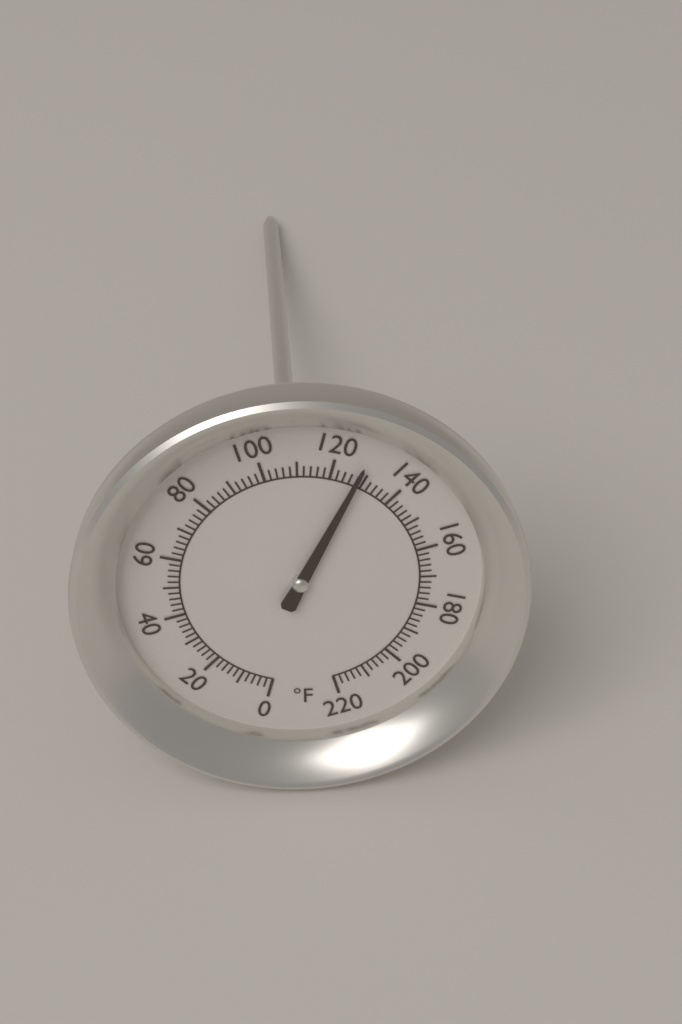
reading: 128 °F
